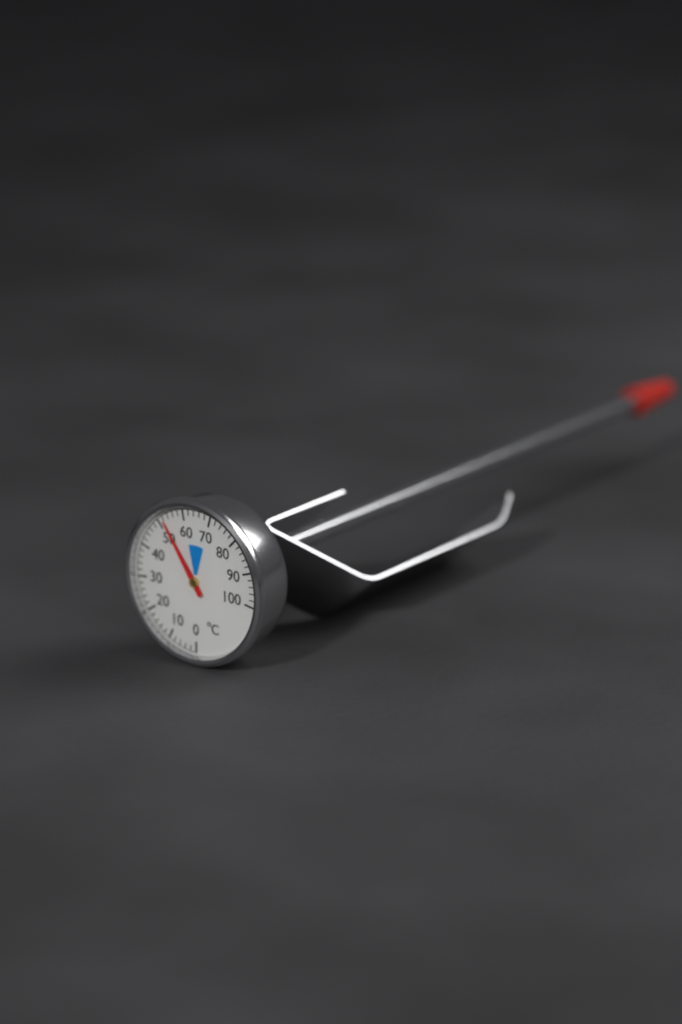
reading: 52 °C
